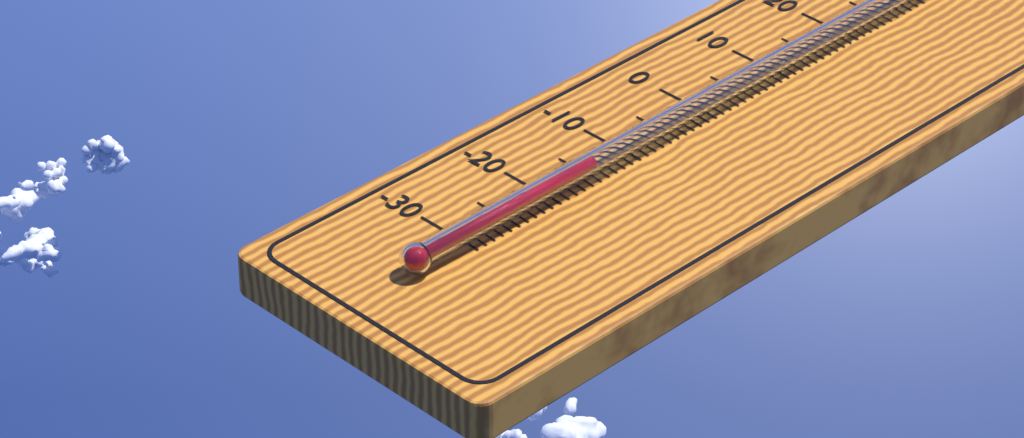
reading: -15 °C
